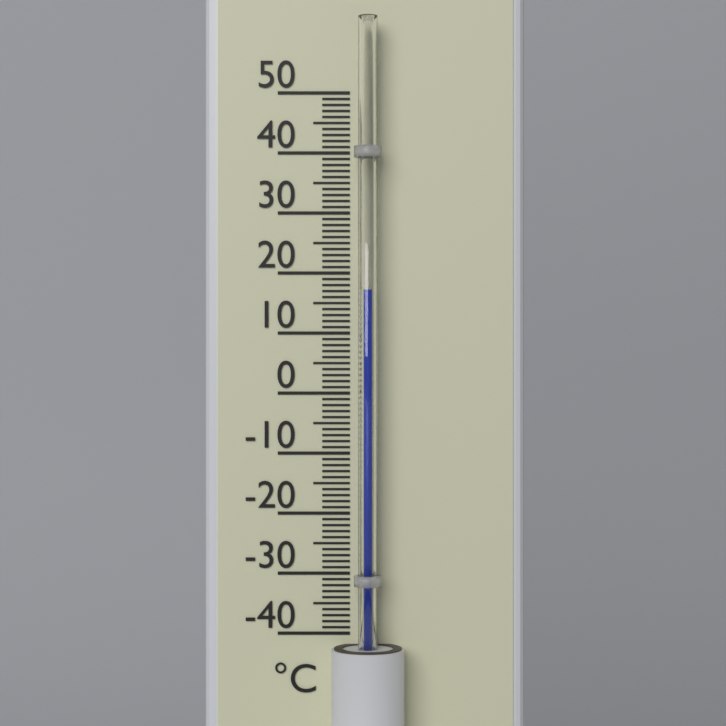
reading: 17 °C
